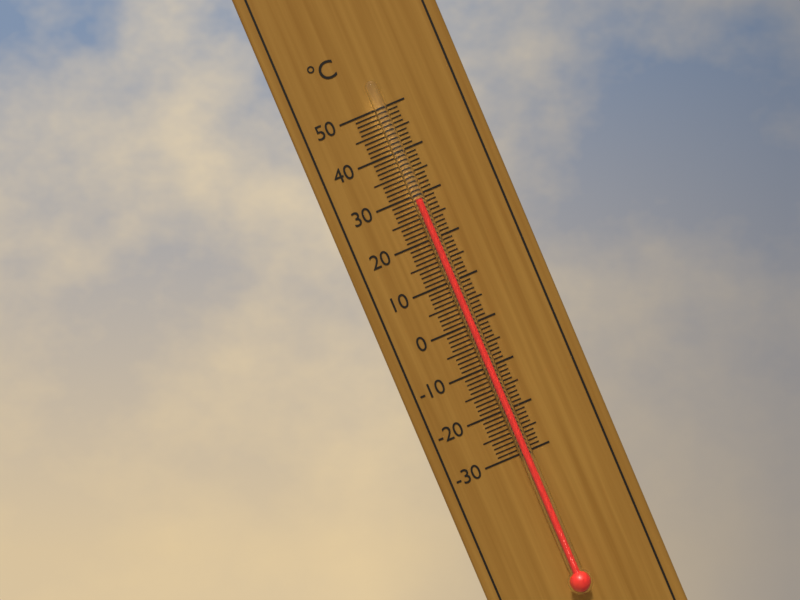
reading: 29 °C
